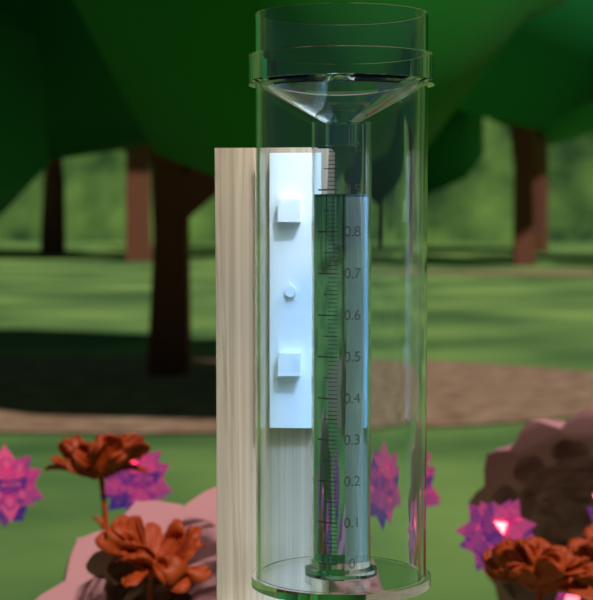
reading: 0.89 (no unit)
